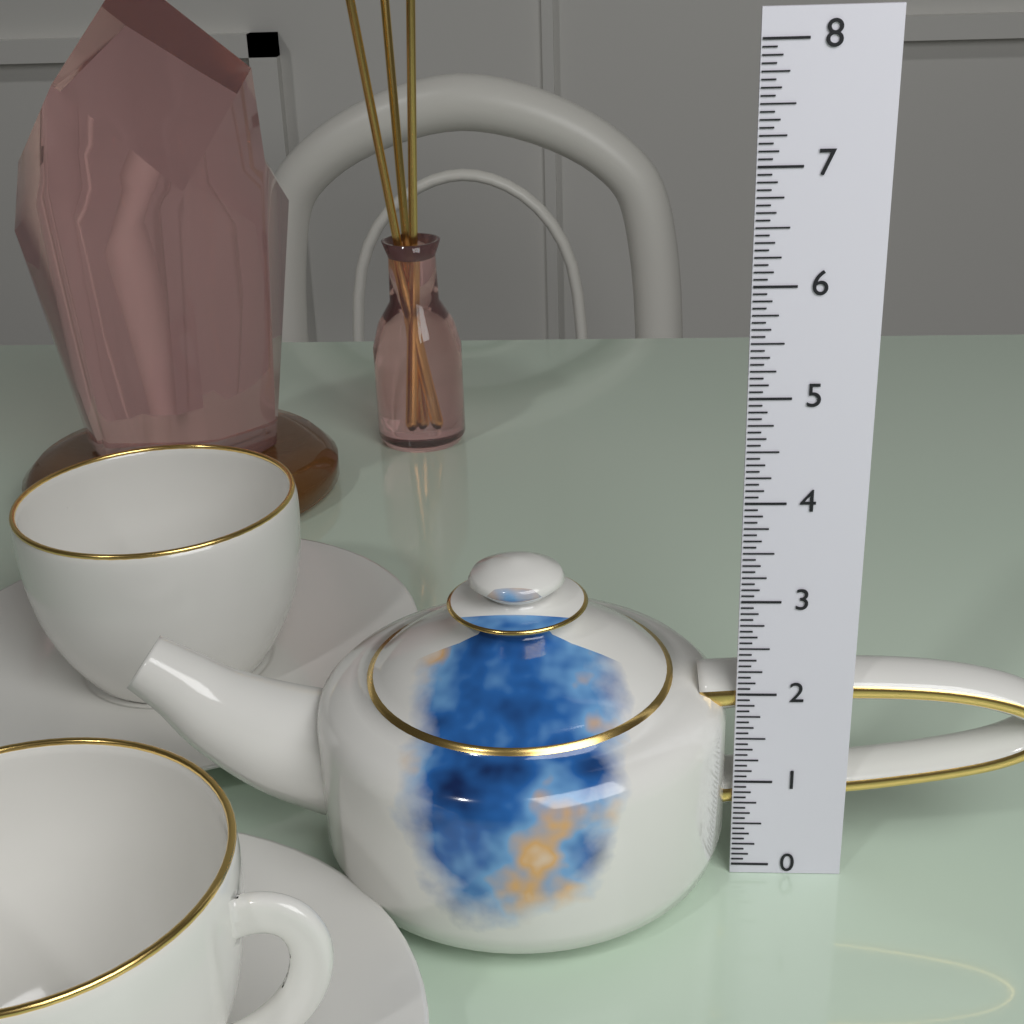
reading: 3.2500 (no unit)
